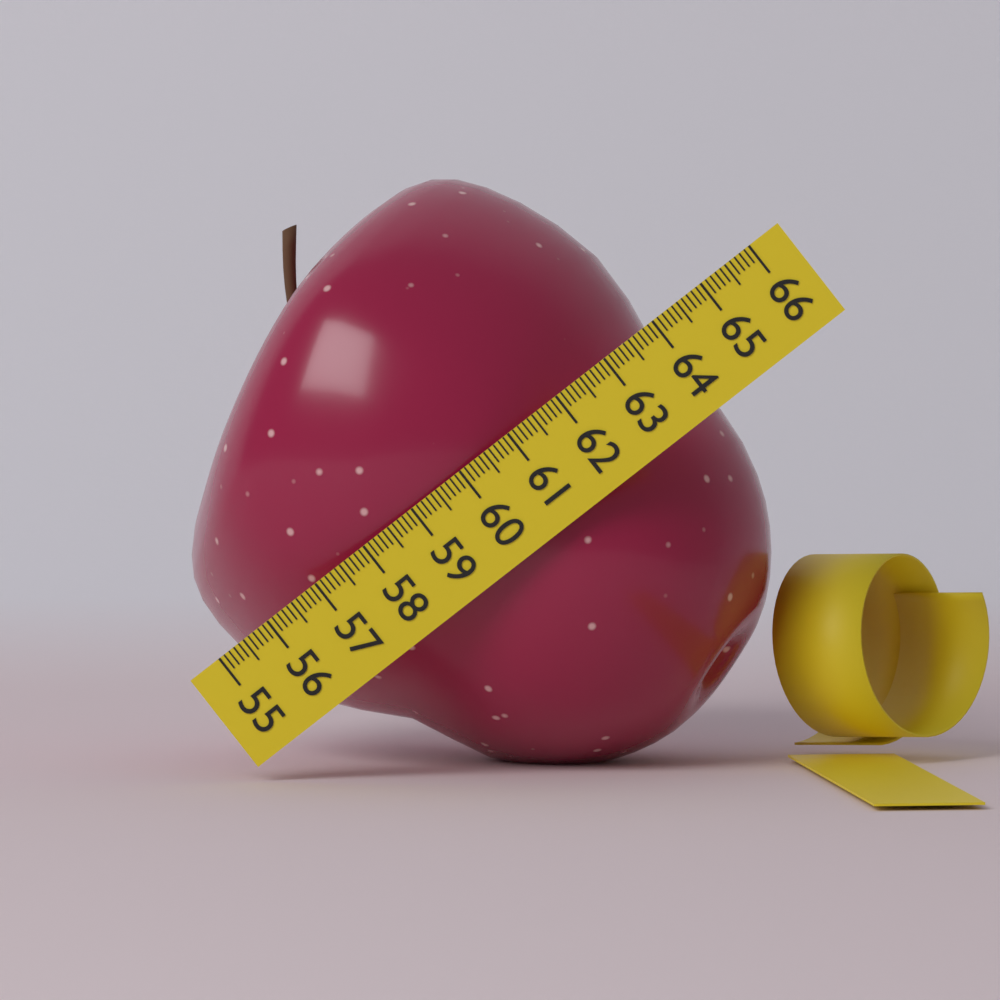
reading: 63.9 (no unit)
